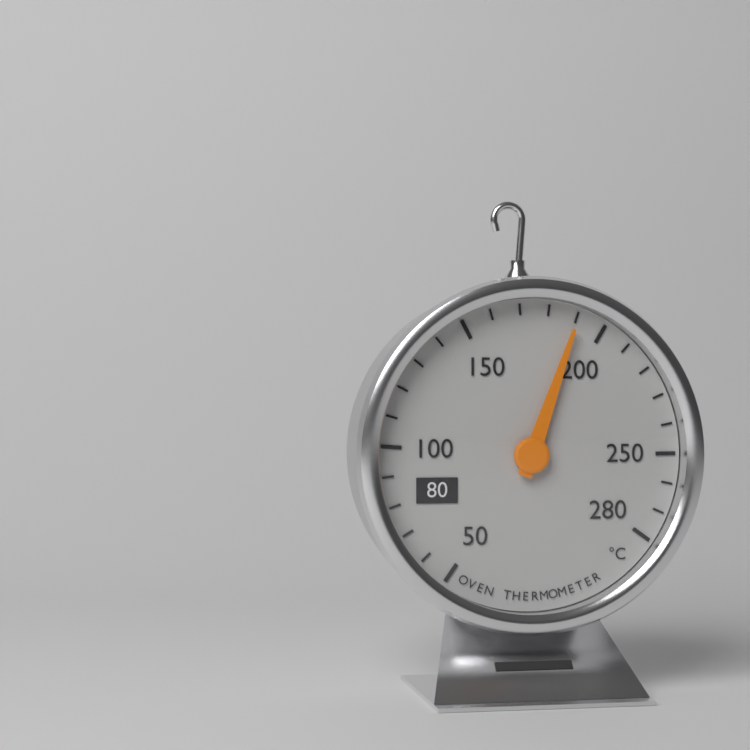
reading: 190 °C
